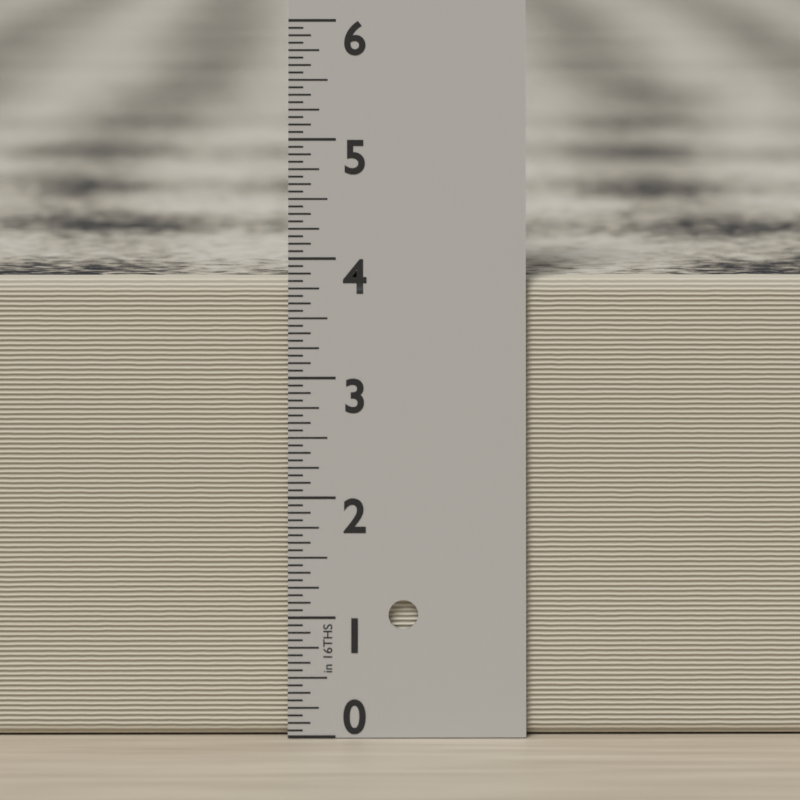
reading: 3.8125 in
